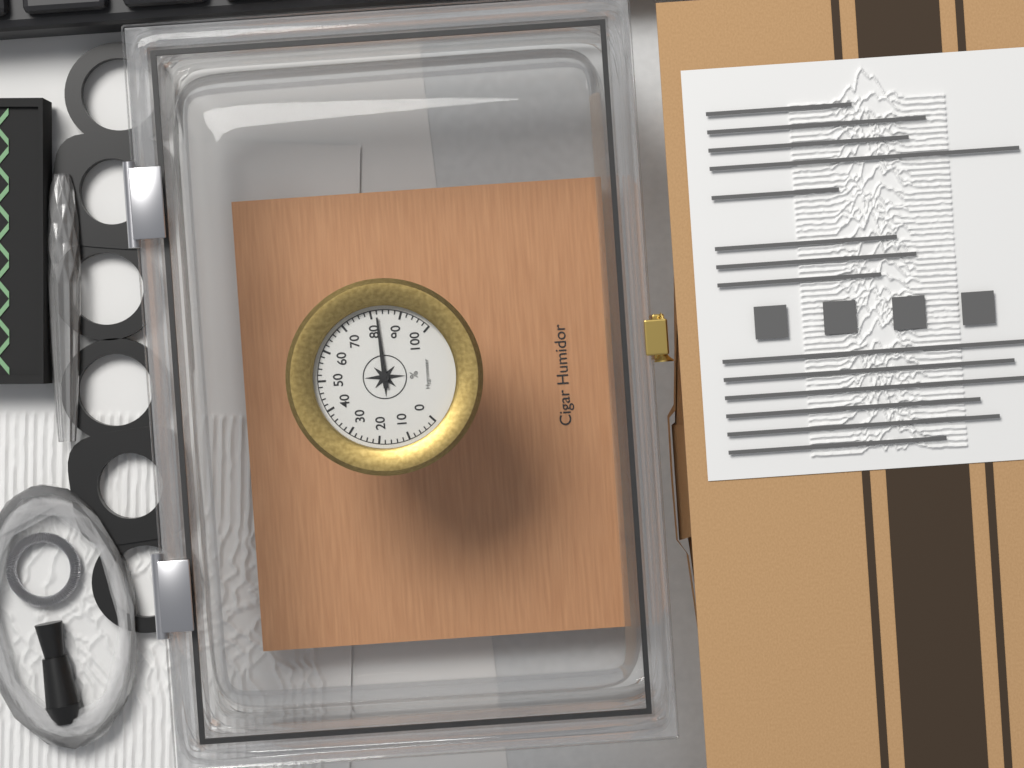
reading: 82 %
